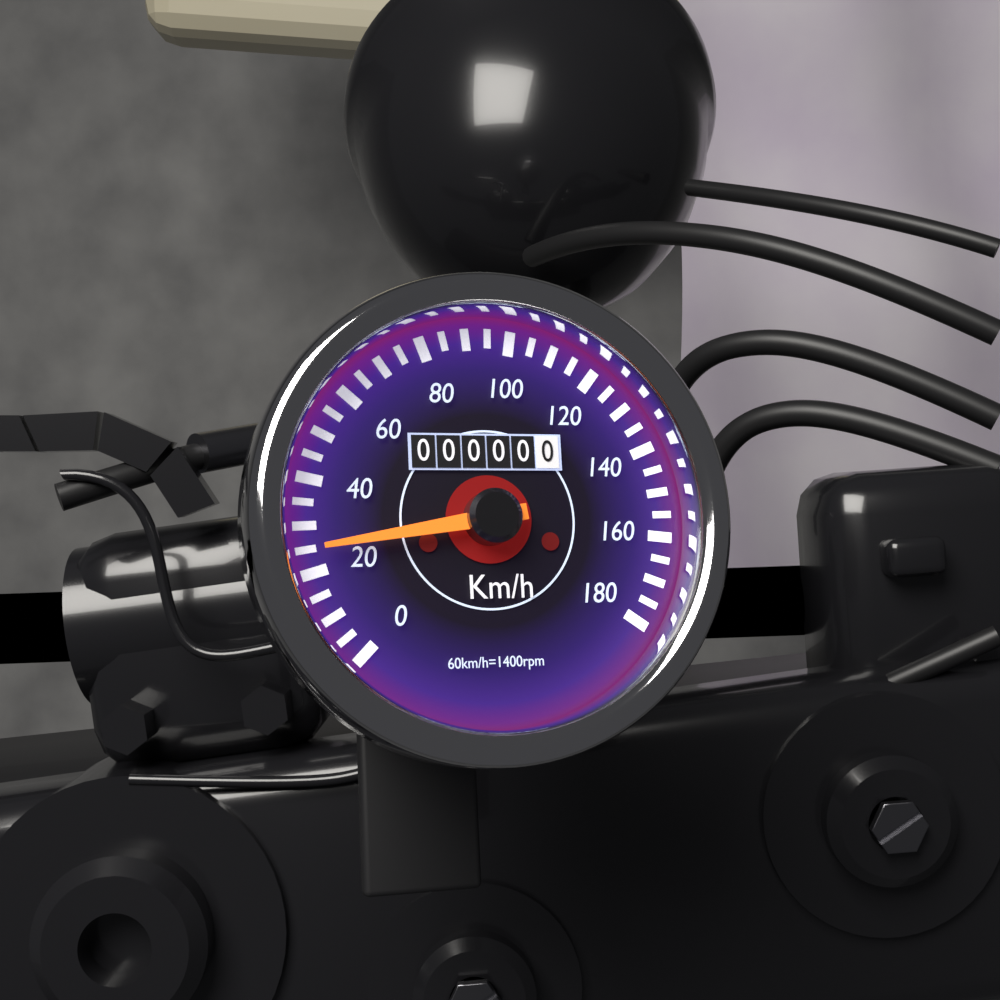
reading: 25 km/h
